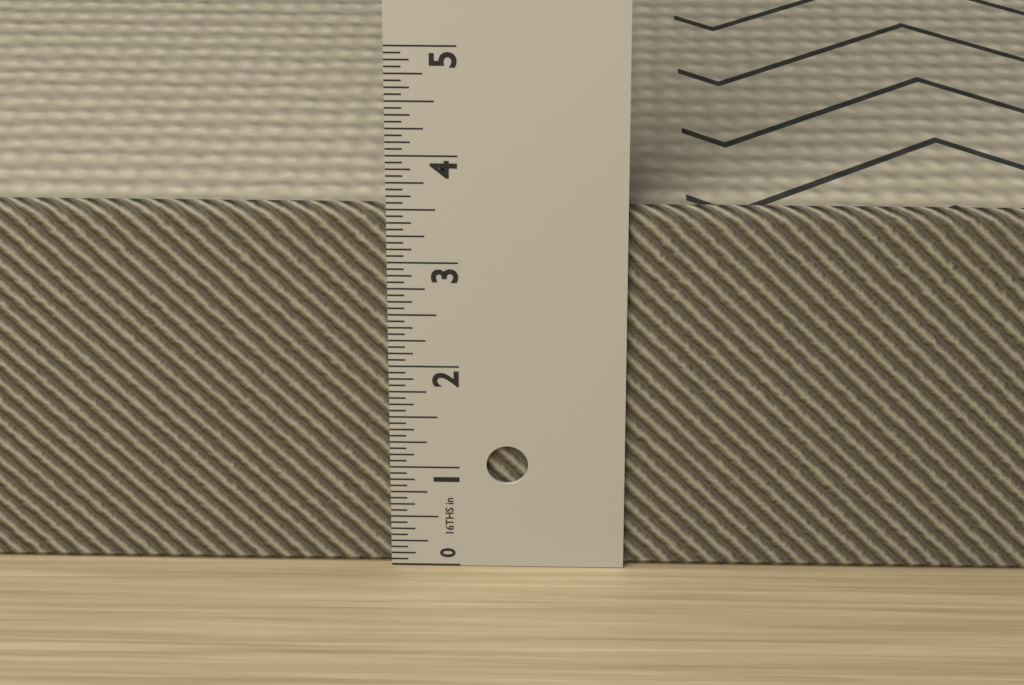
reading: 3.5000 in
